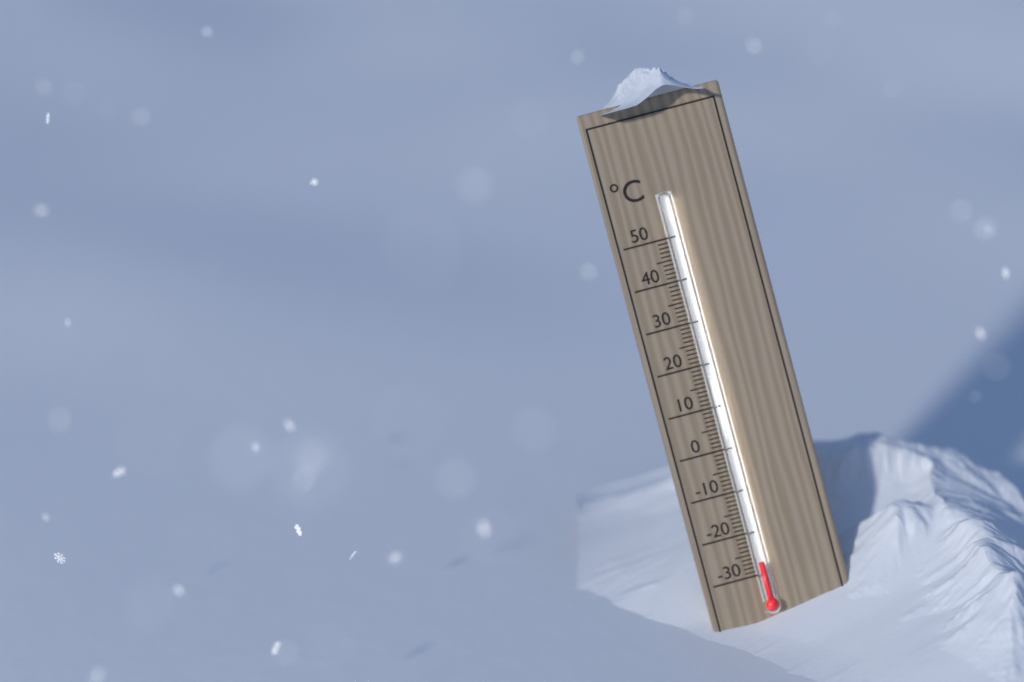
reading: -27 °C
